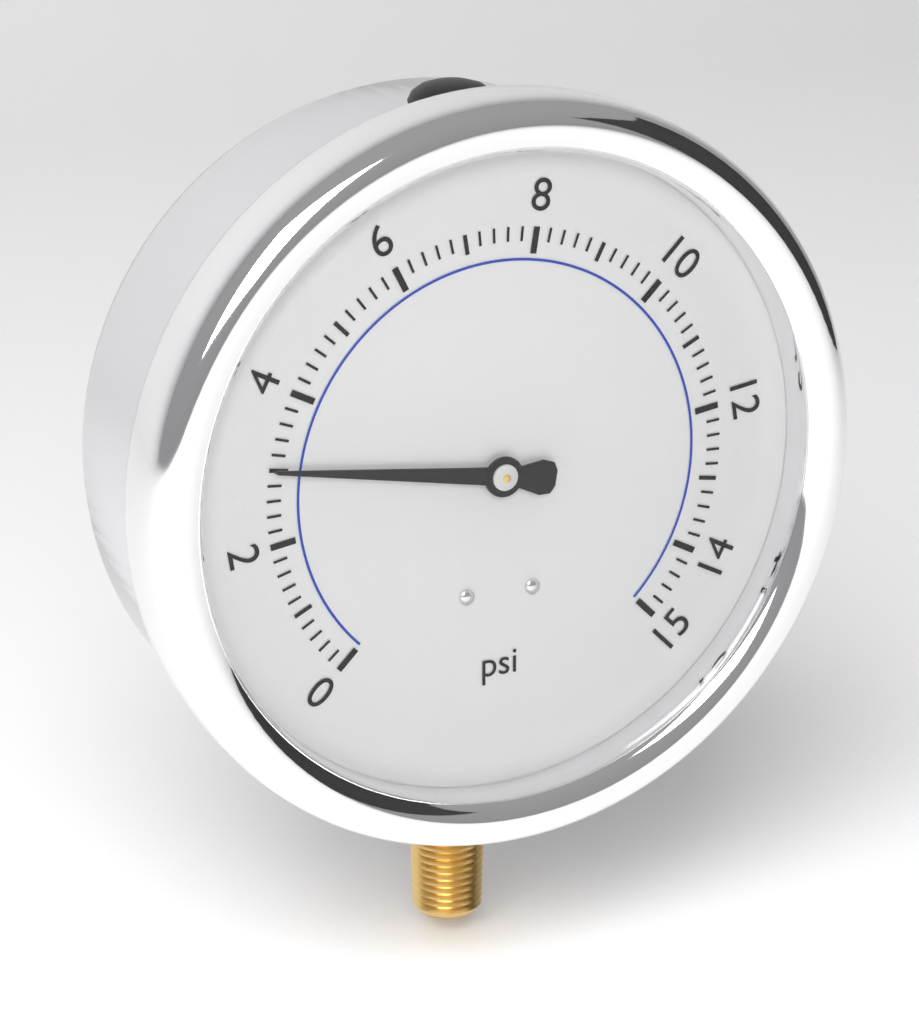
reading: 3.0 psi
